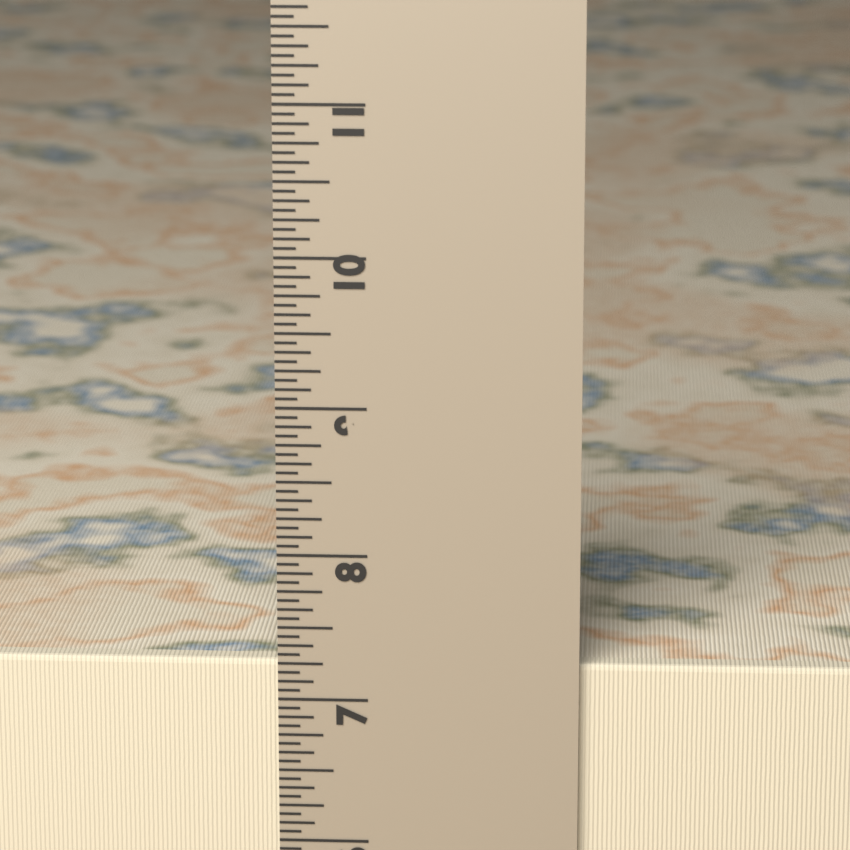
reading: 7.2500 in
